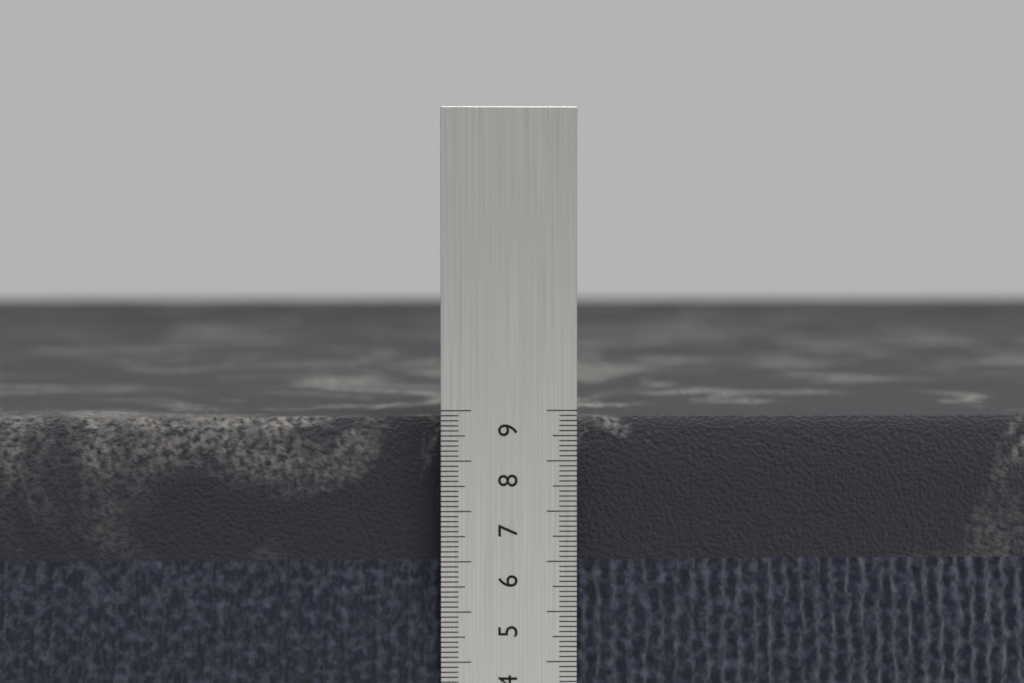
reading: 8.8 cm
